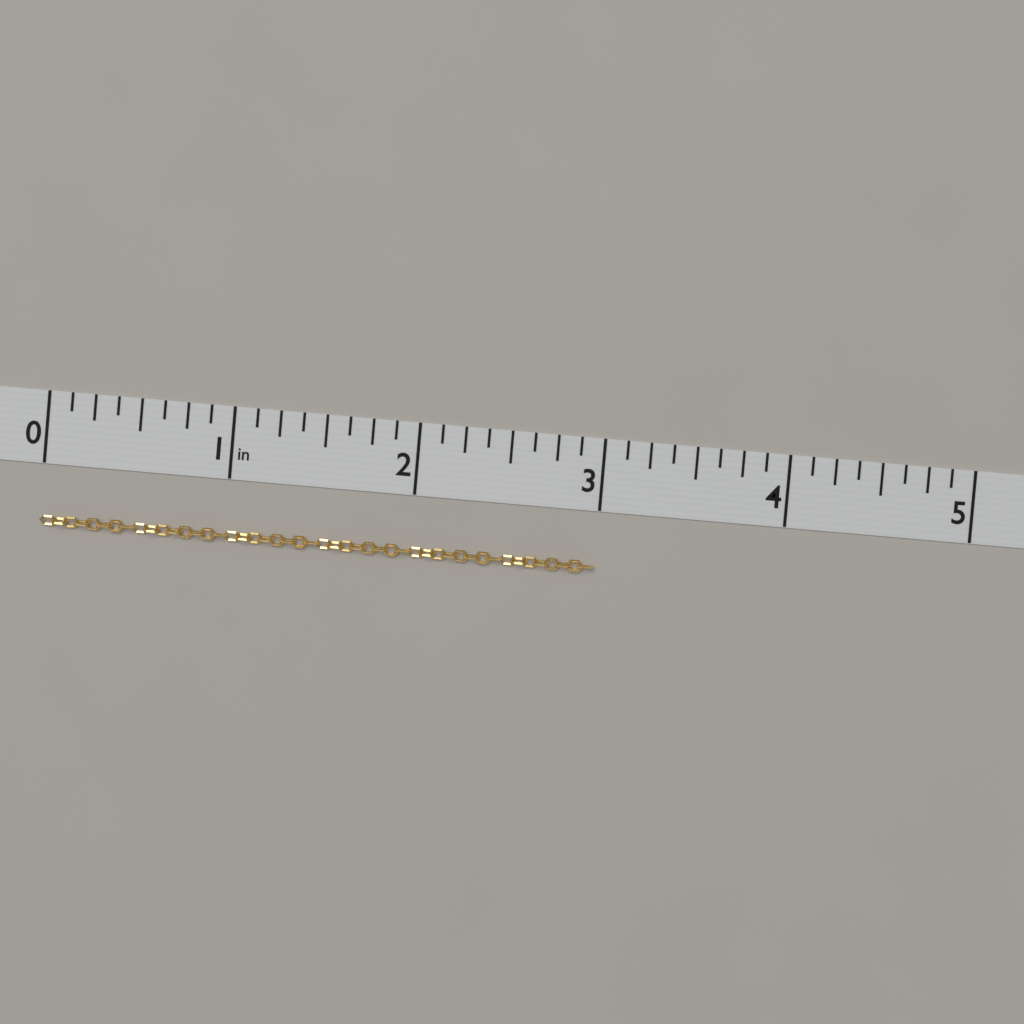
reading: 3.000 in
